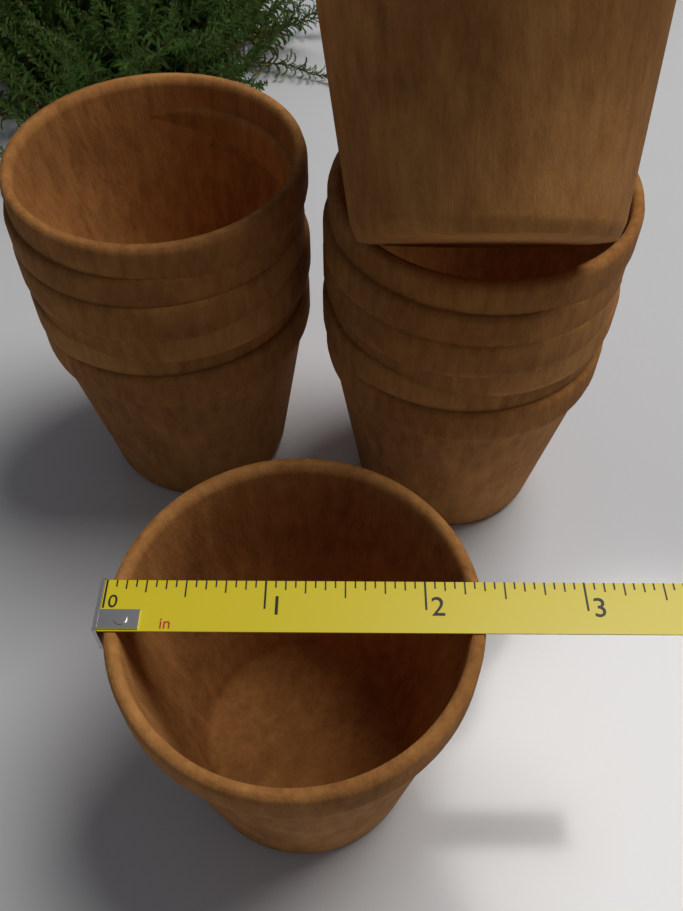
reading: 2.3750 in
